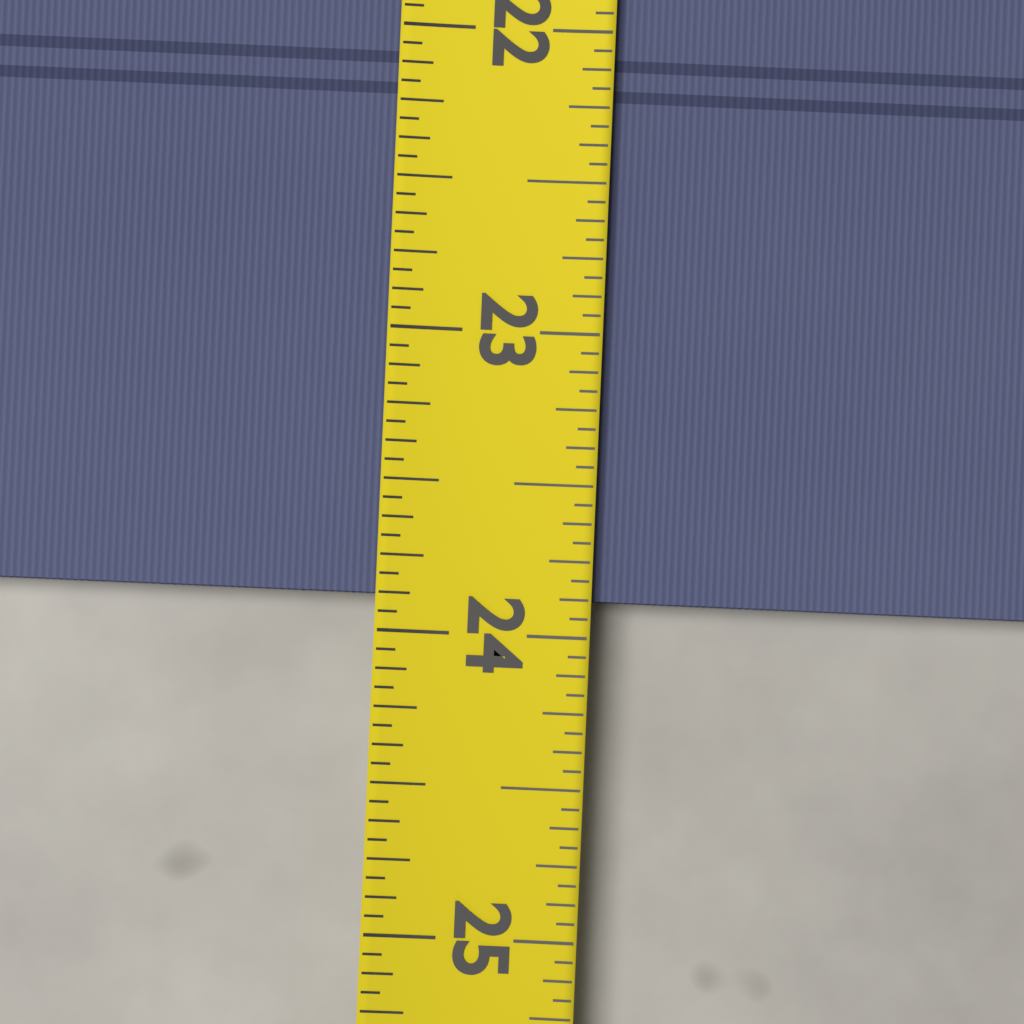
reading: 23.8750 (no unit)
